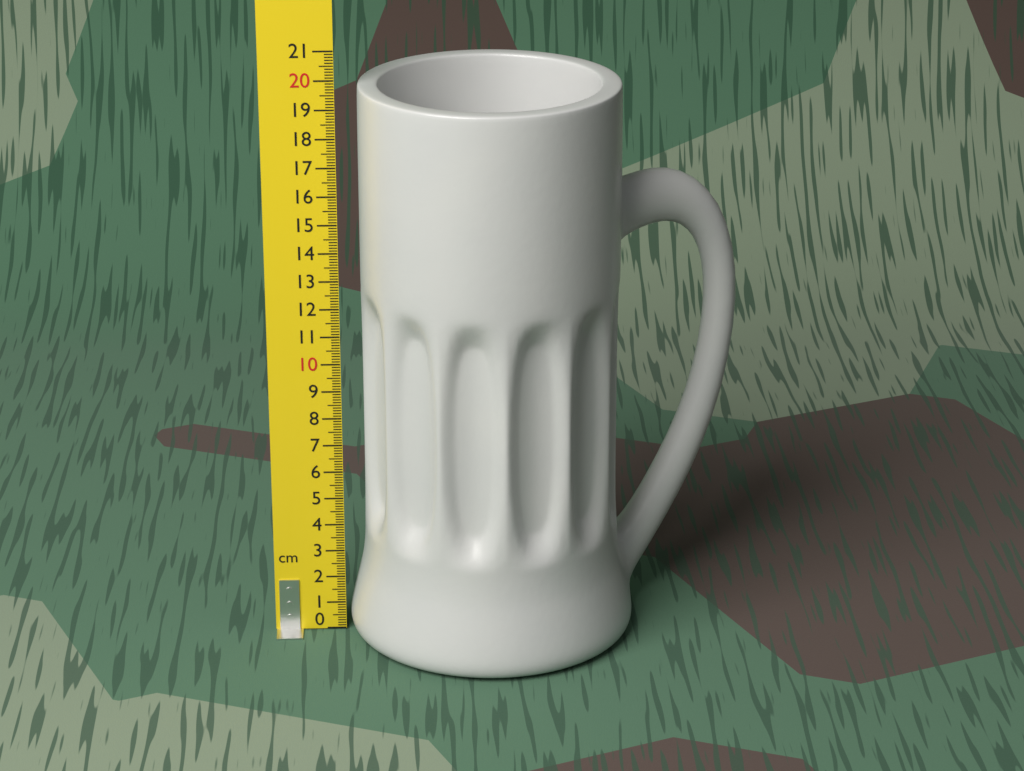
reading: 19.8 cm
